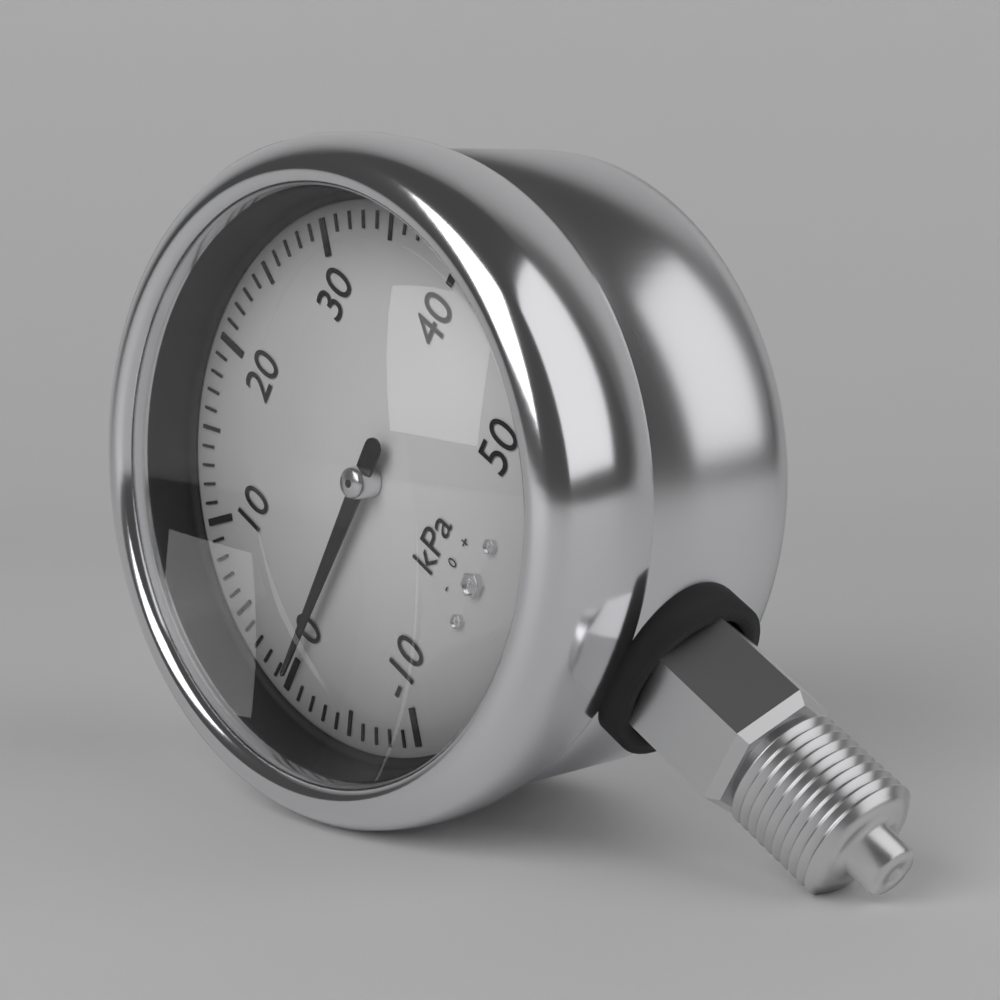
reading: 0 kPa
